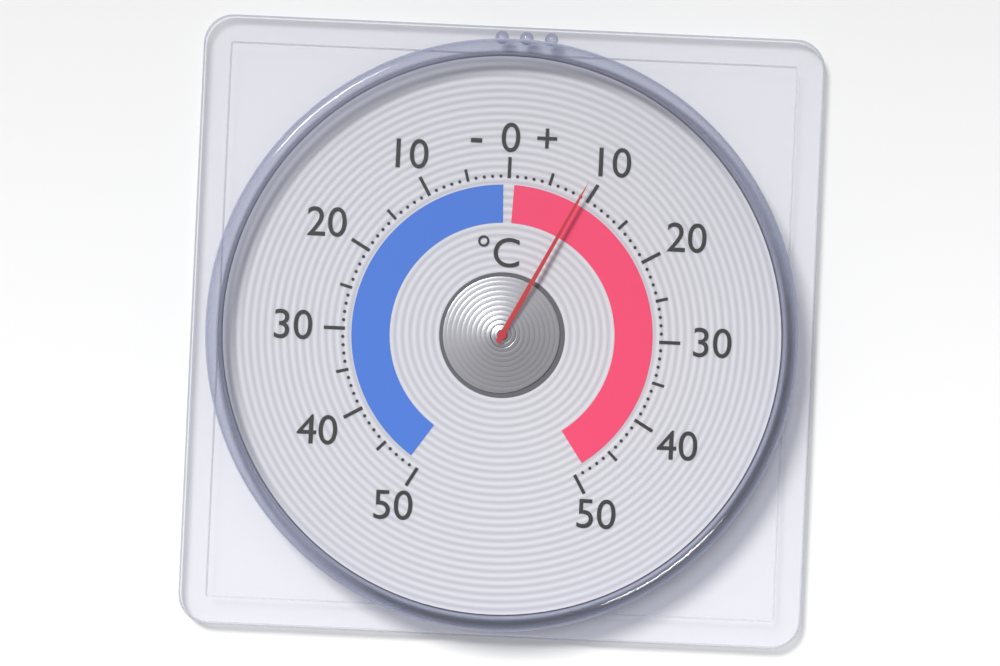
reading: 9 °C
